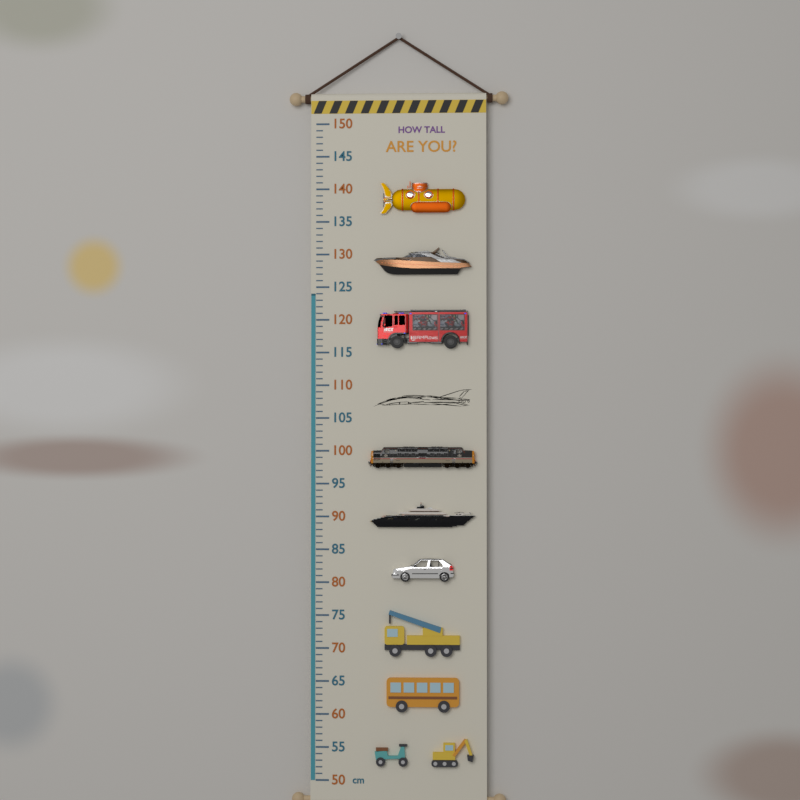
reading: 124 cm
